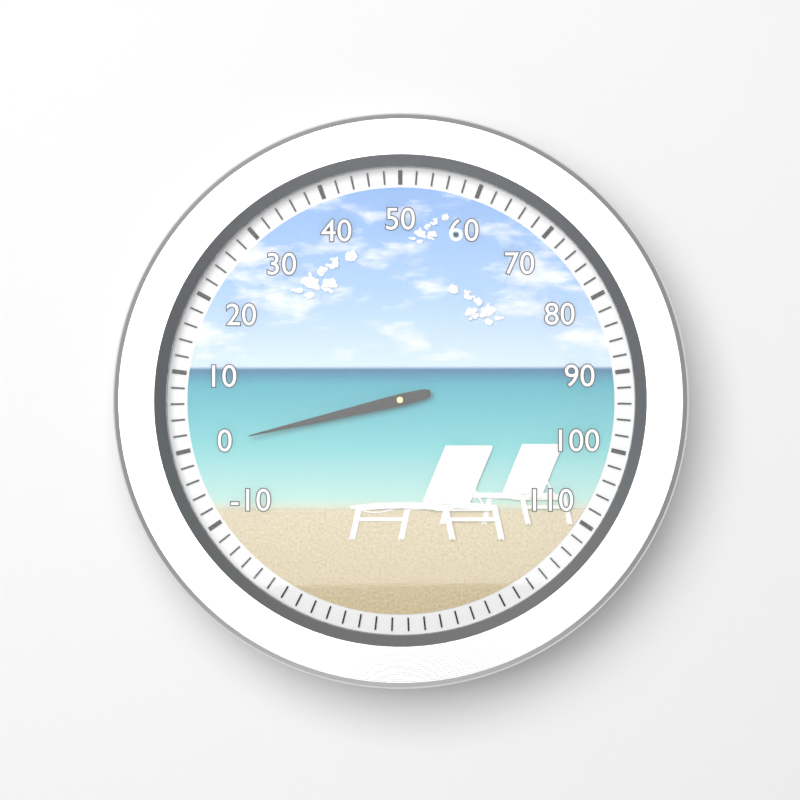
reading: 0 (no unit)
